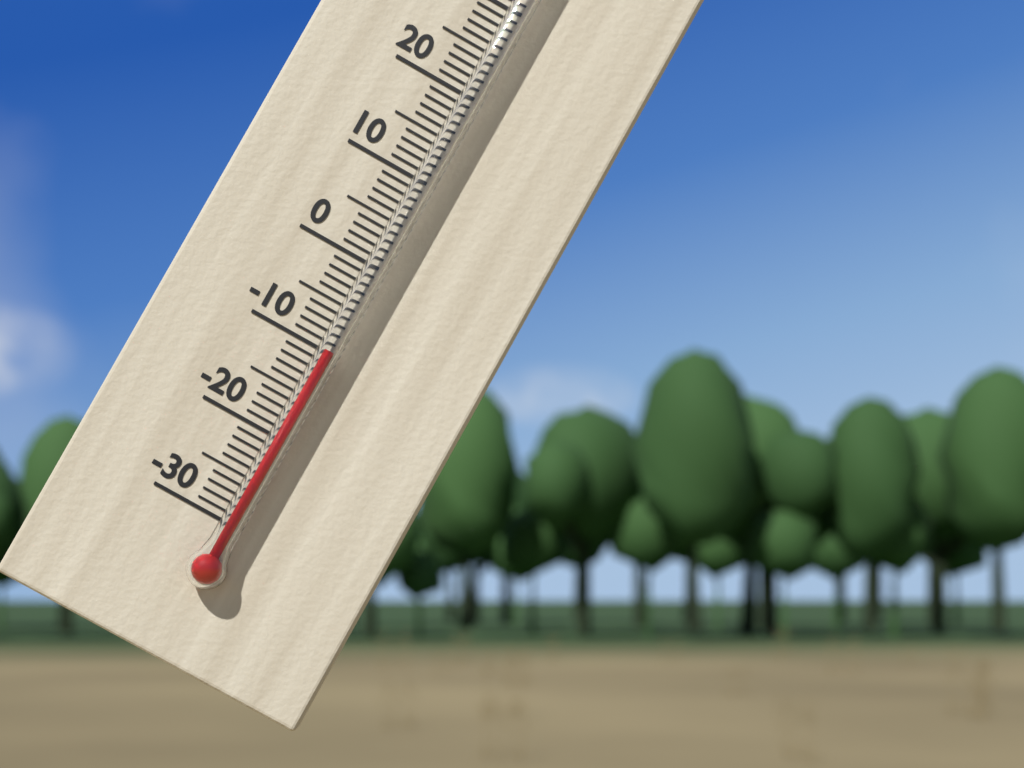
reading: -10 °C
